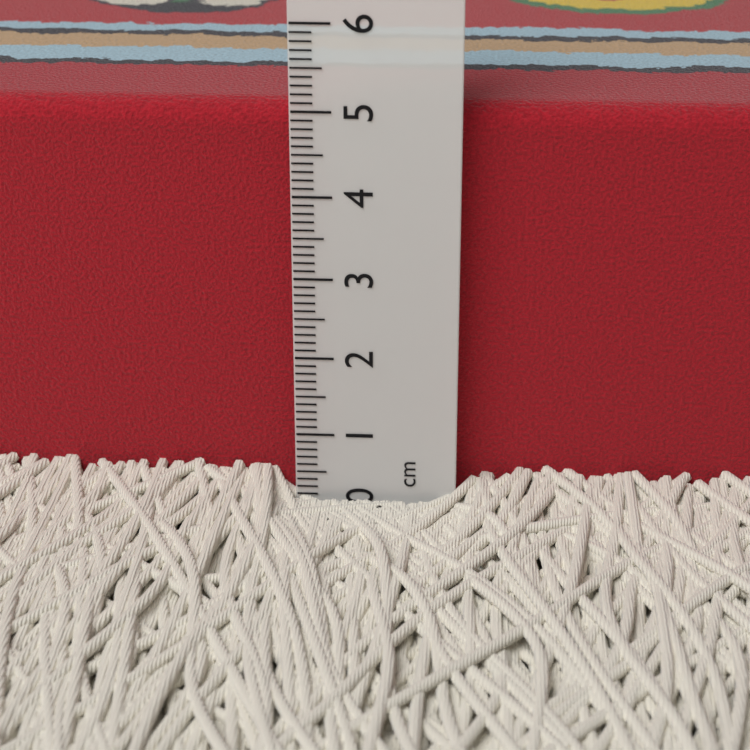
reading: 5.0 cm
